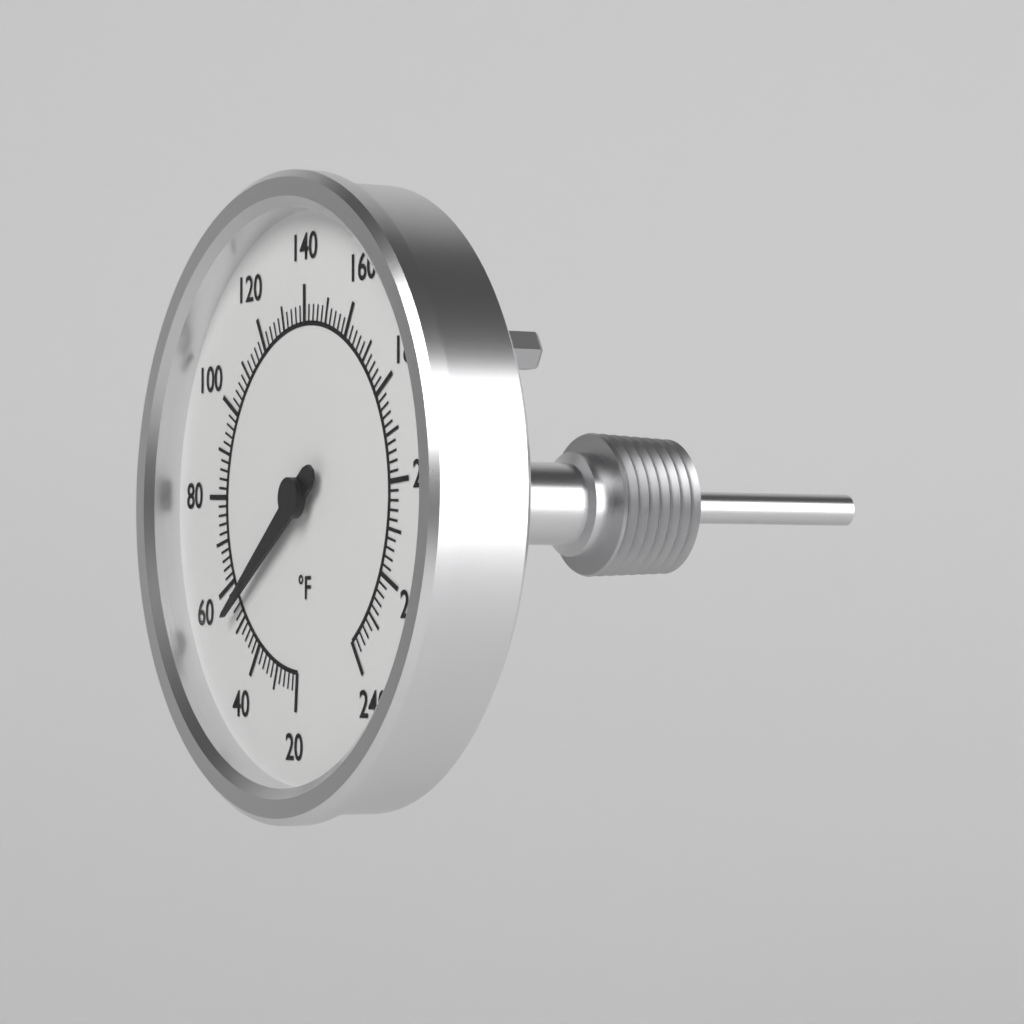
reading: 54 °F
